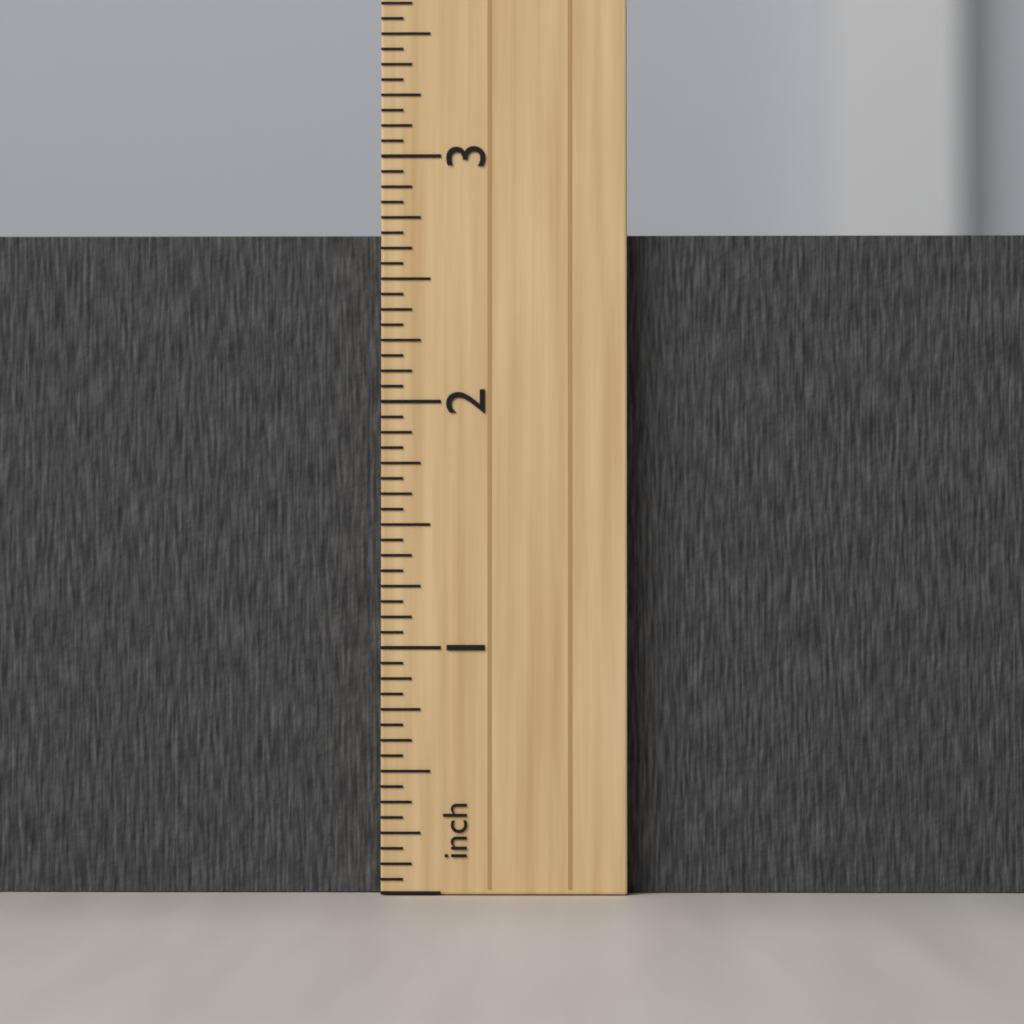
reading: 2.6875 inch
